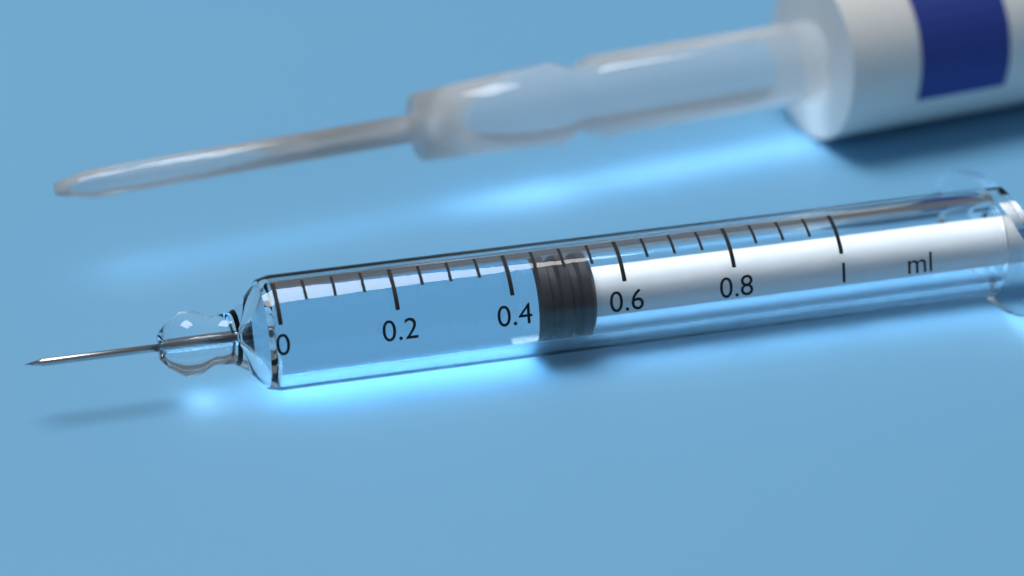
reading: 0.45 ml
